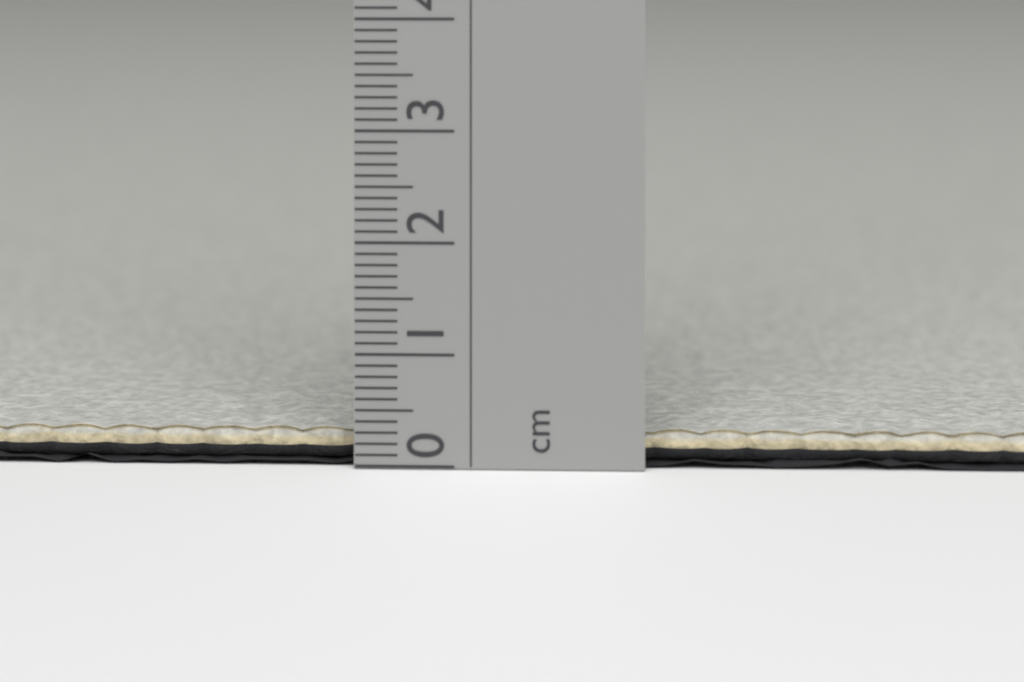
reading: 0.3 cm
